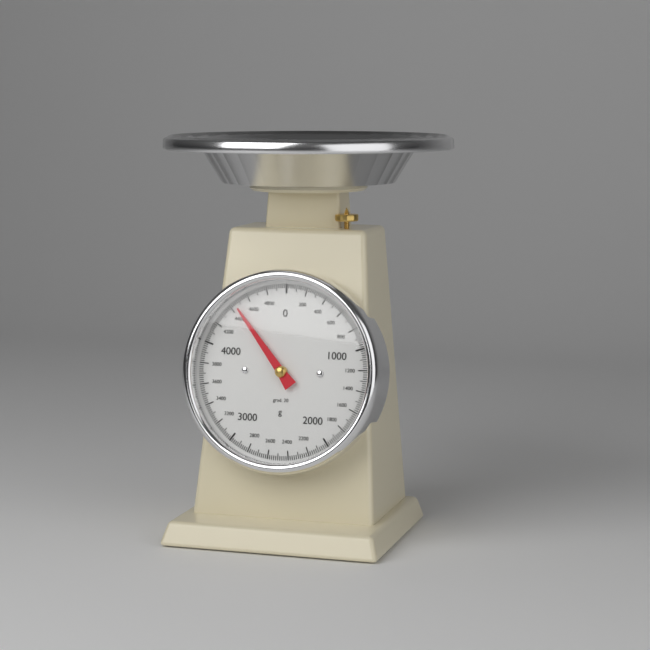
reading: 4460 g
